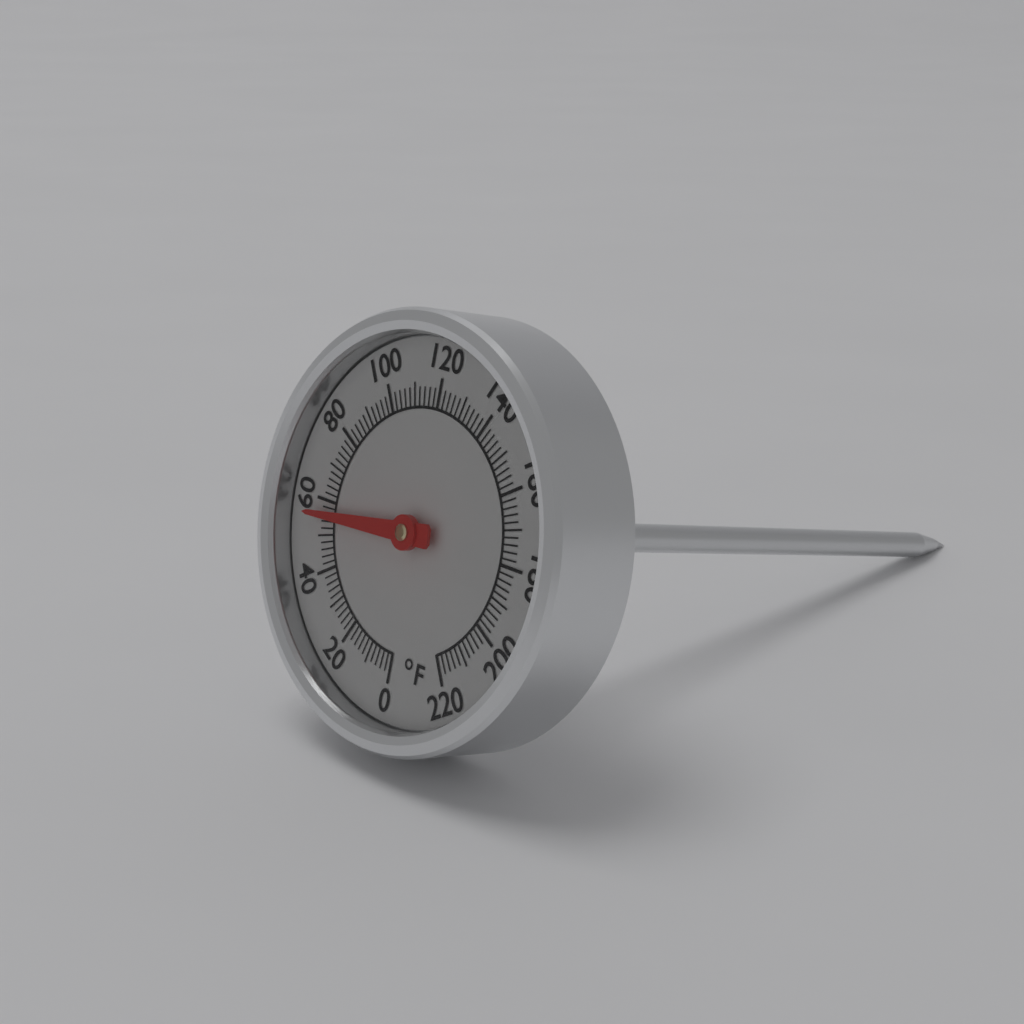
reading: 56 °F
